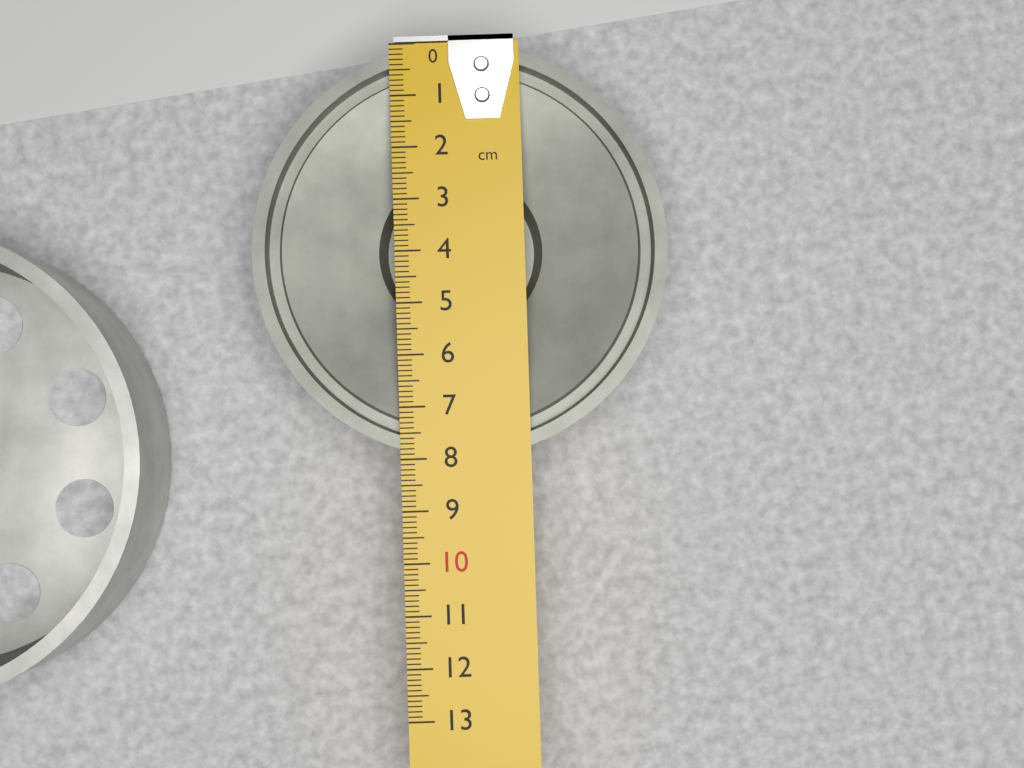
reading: 8.0 cm
